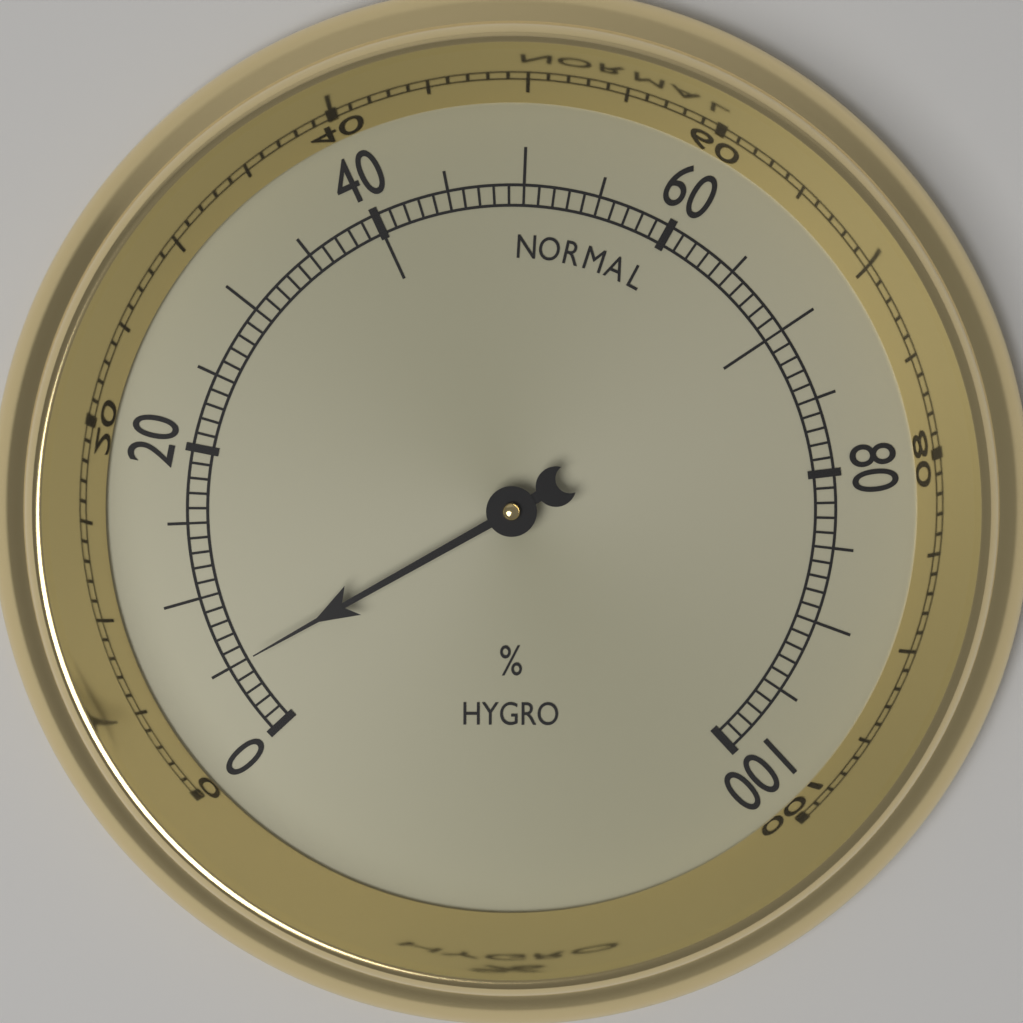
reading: 5 %
